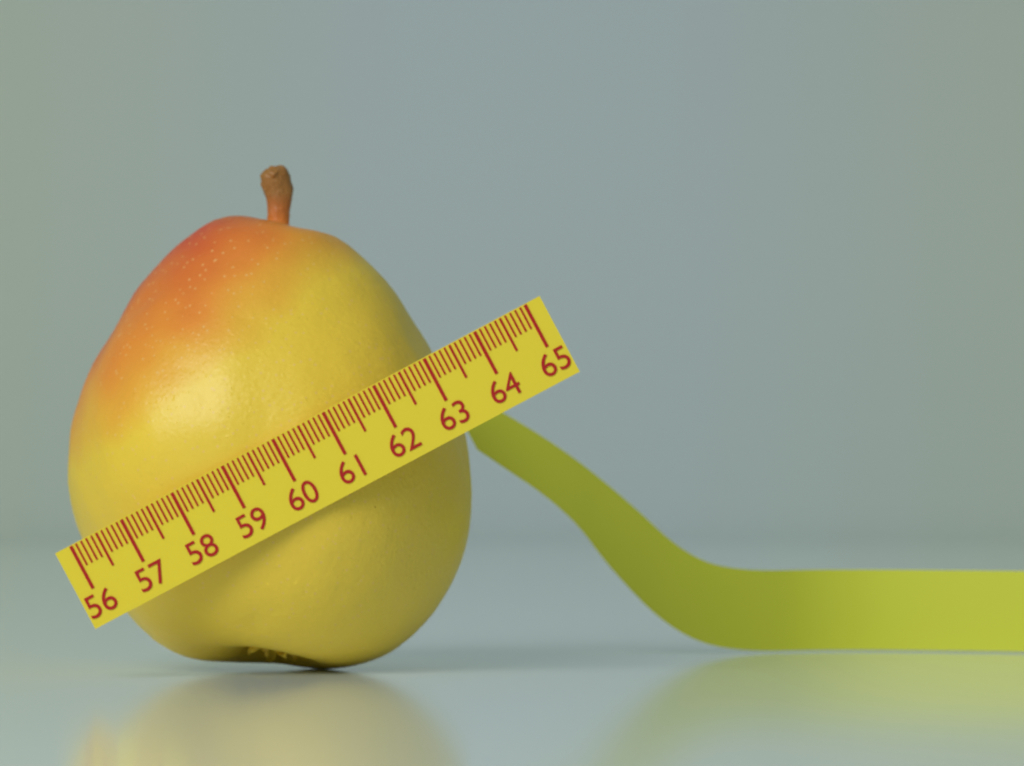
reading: 63.1 (no unit)
